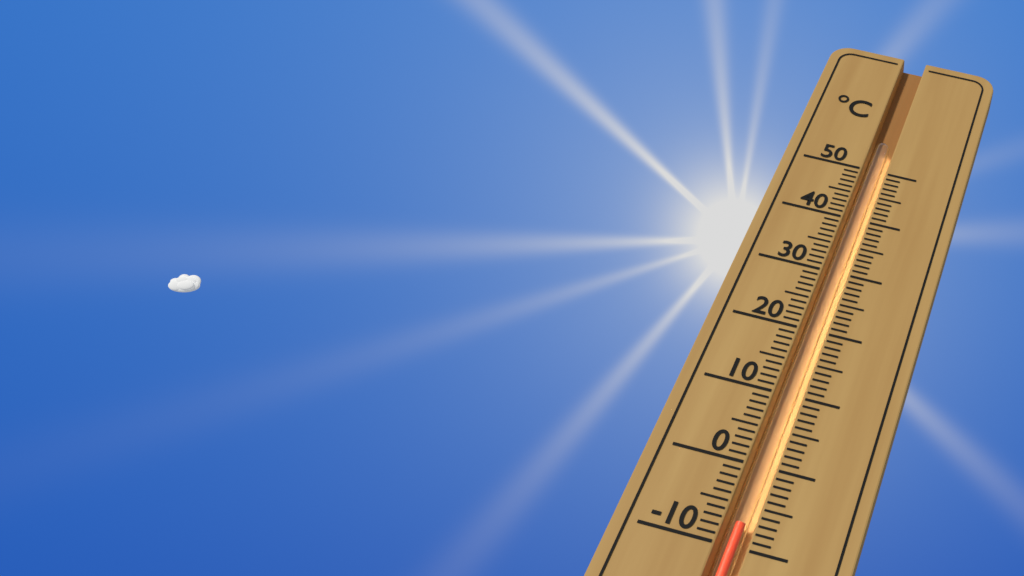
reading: -7 °C
